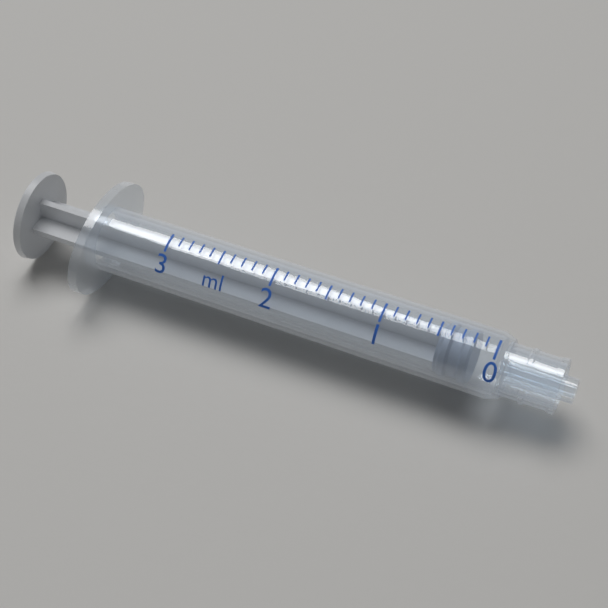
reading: 0.2 ml
